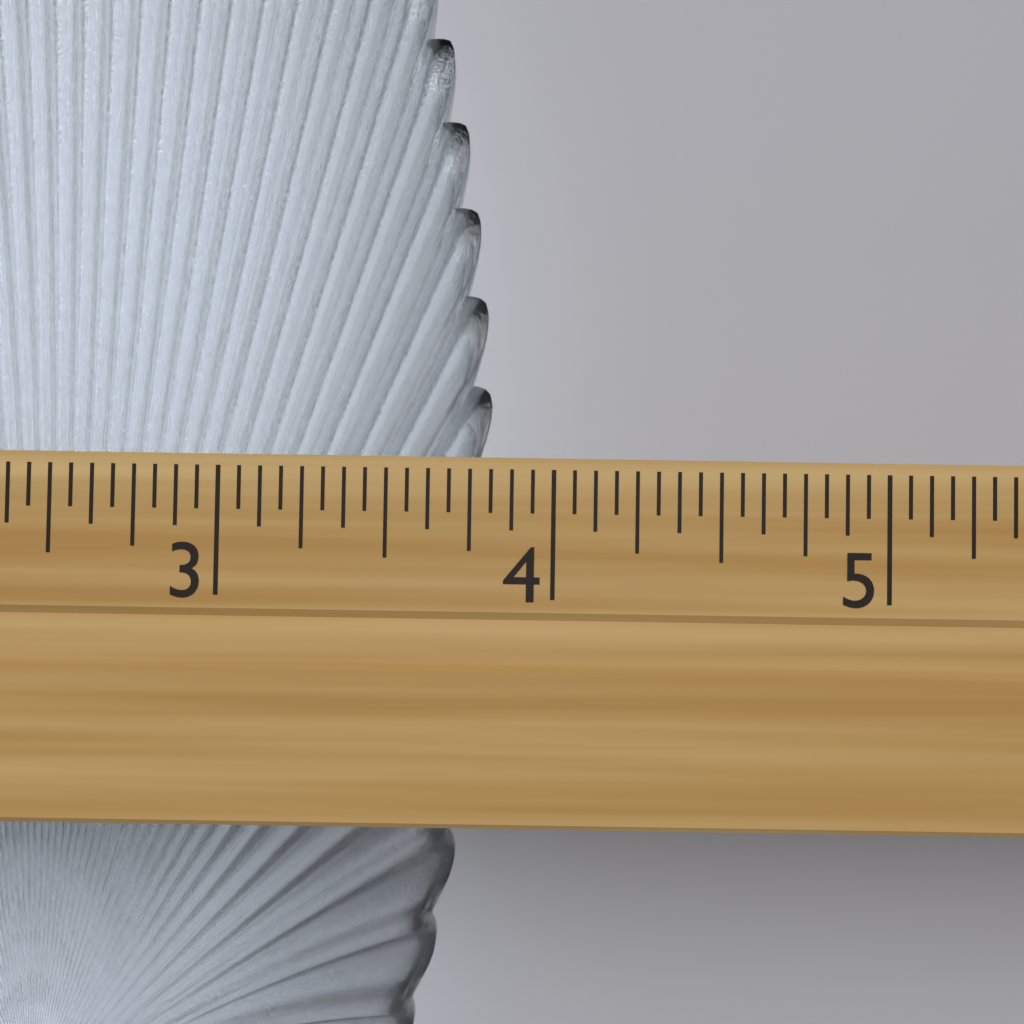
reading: 3.8125 in
